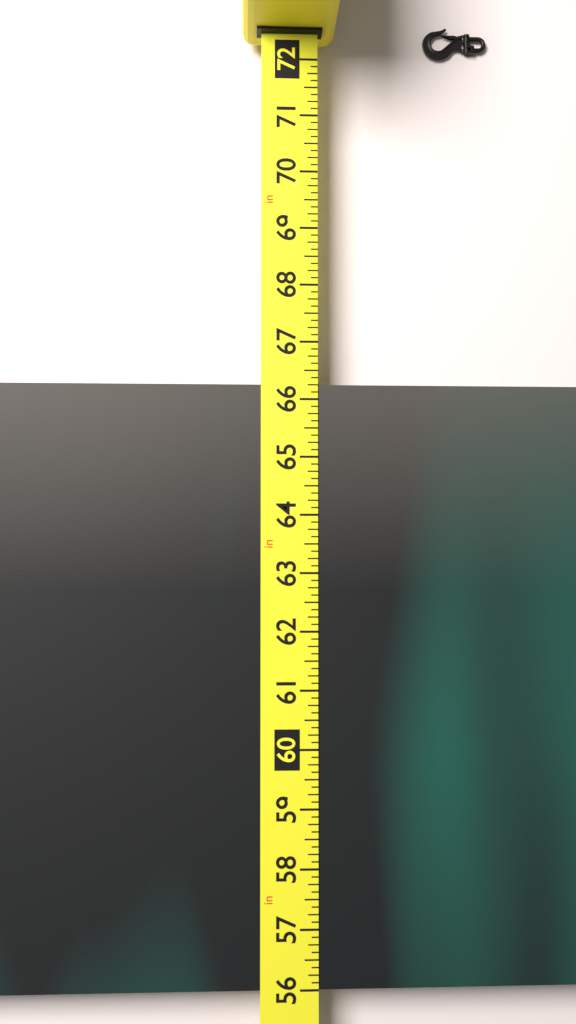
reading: 66.250 in
